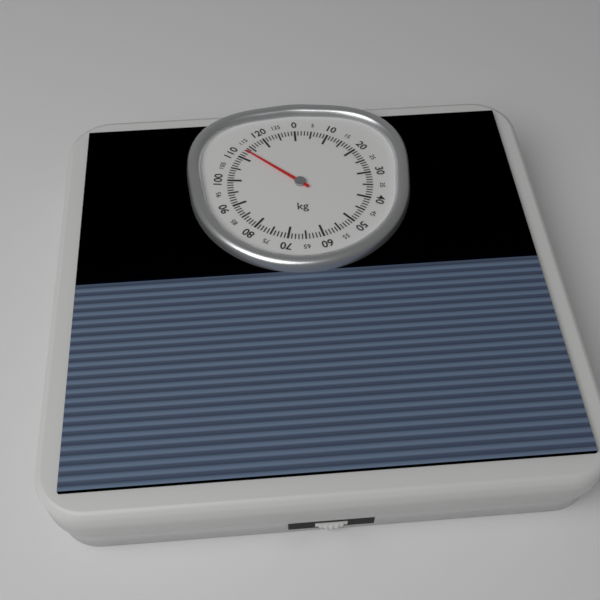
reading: 113 kg
